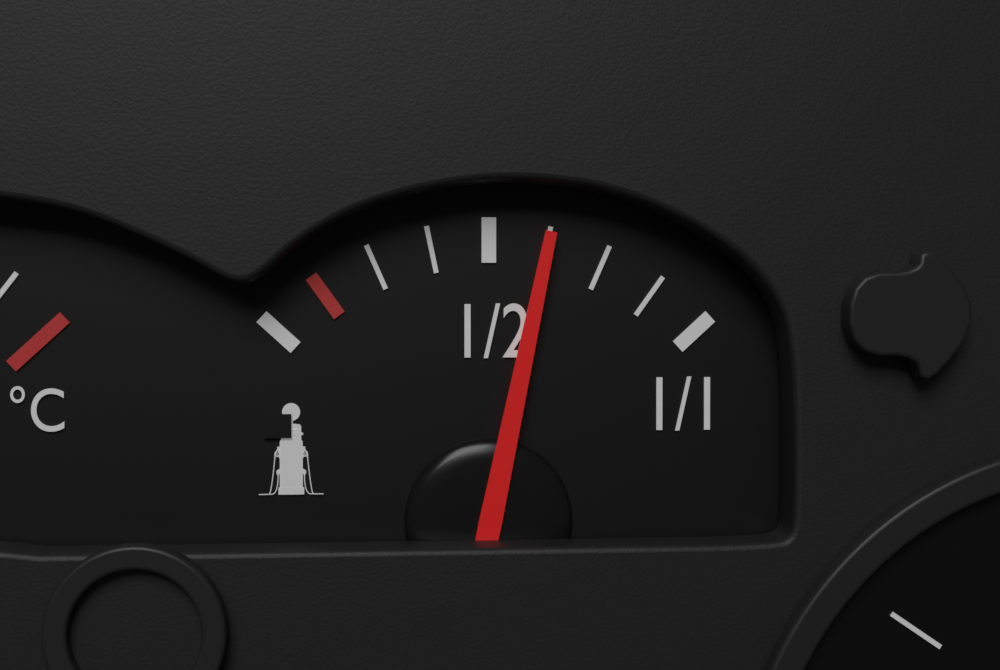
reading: 0.625 (no unit)
